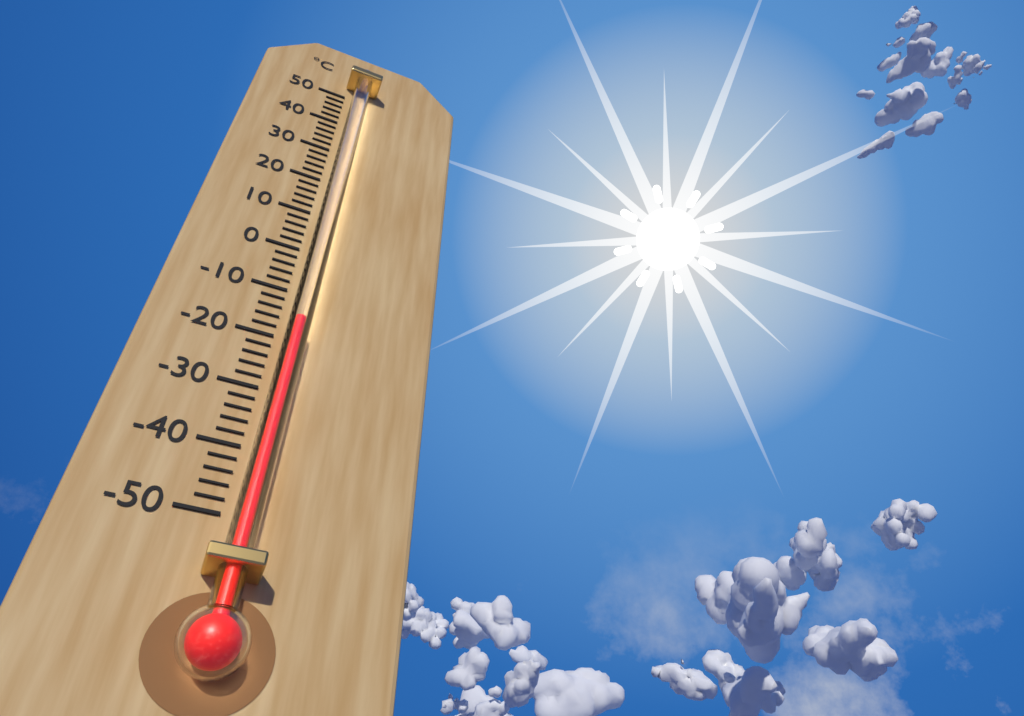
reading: -18 °C
